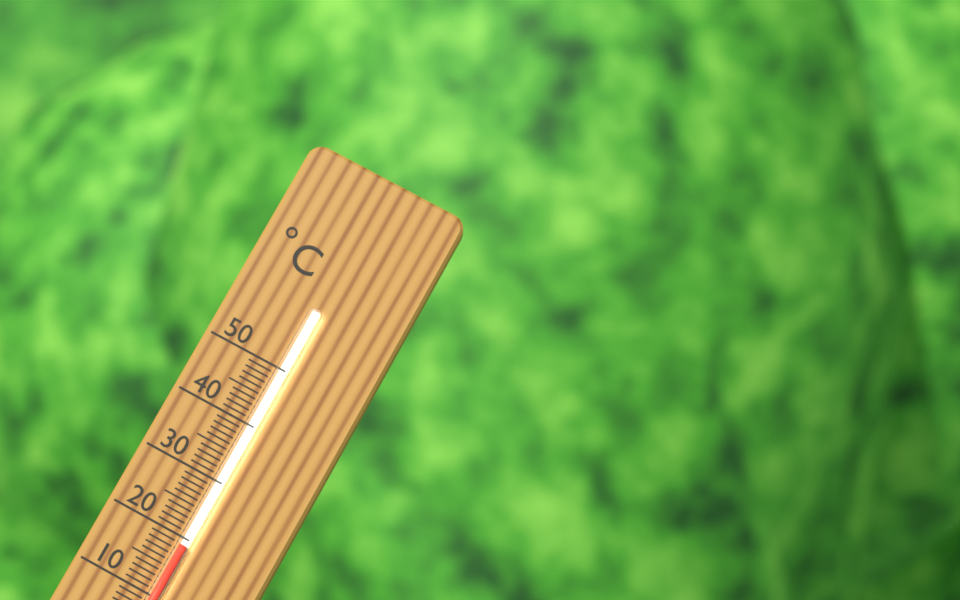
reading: 19 °C
